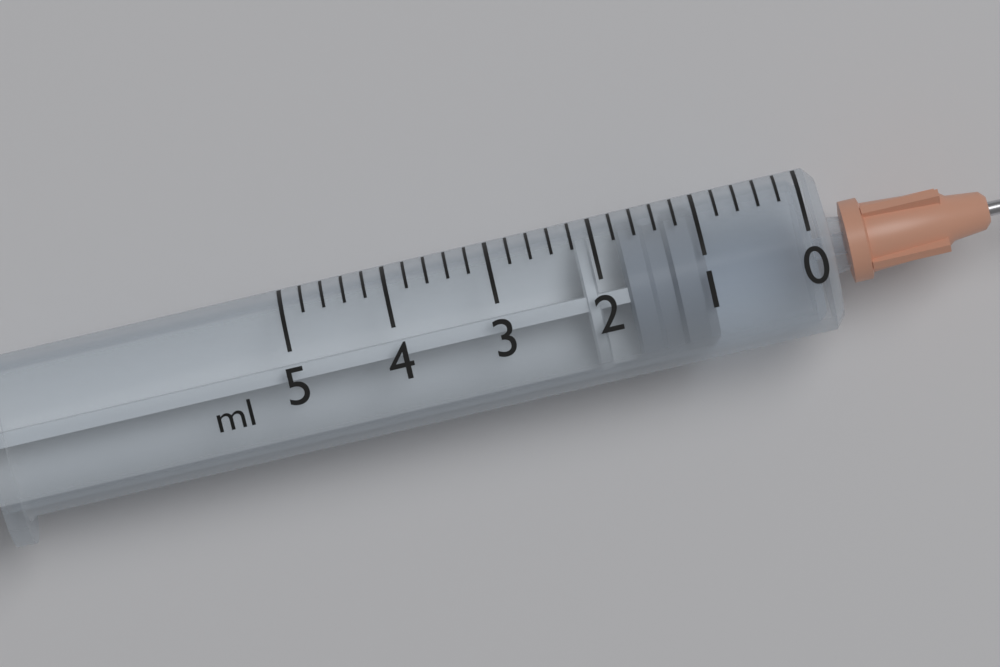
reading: 1.0 ml
